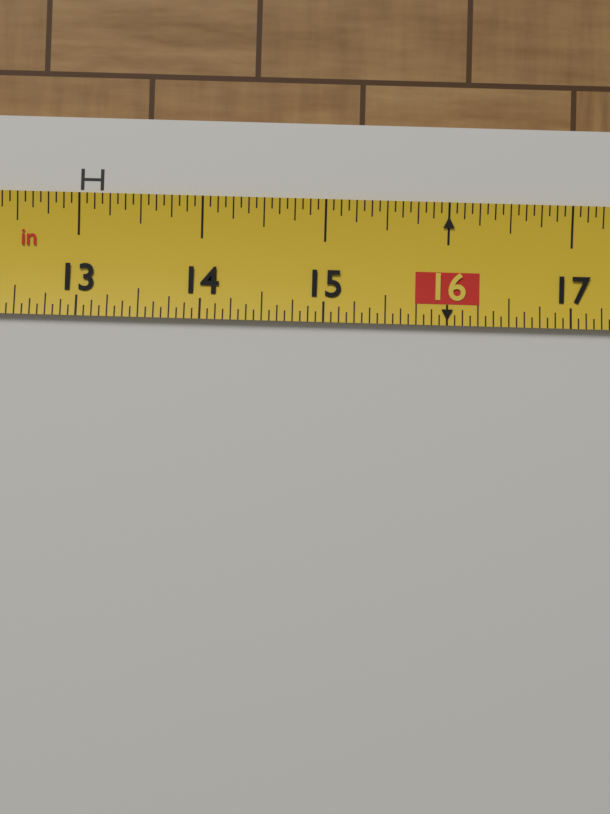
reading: 13.1875 in
